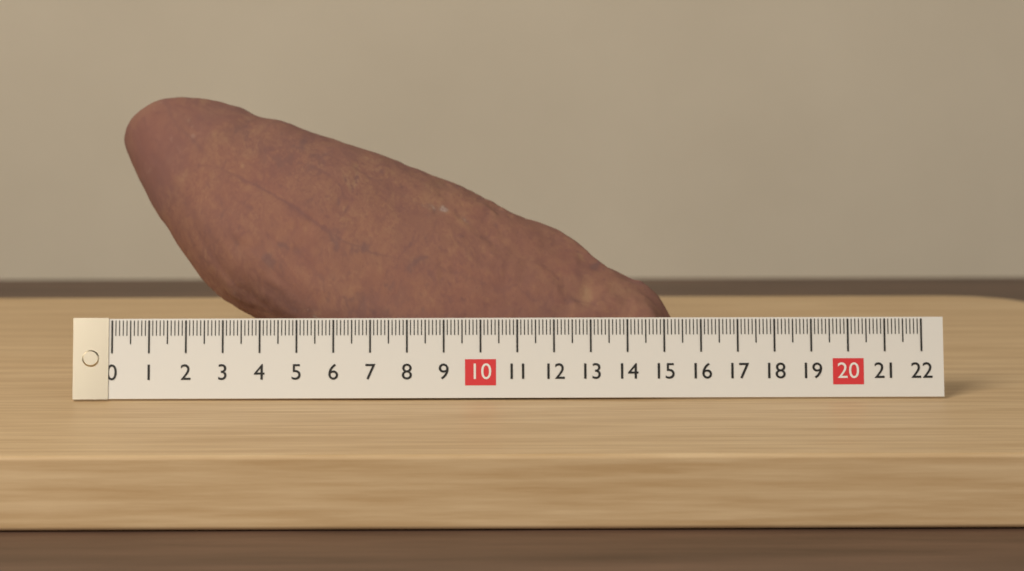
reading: 15.4 (no unit)
